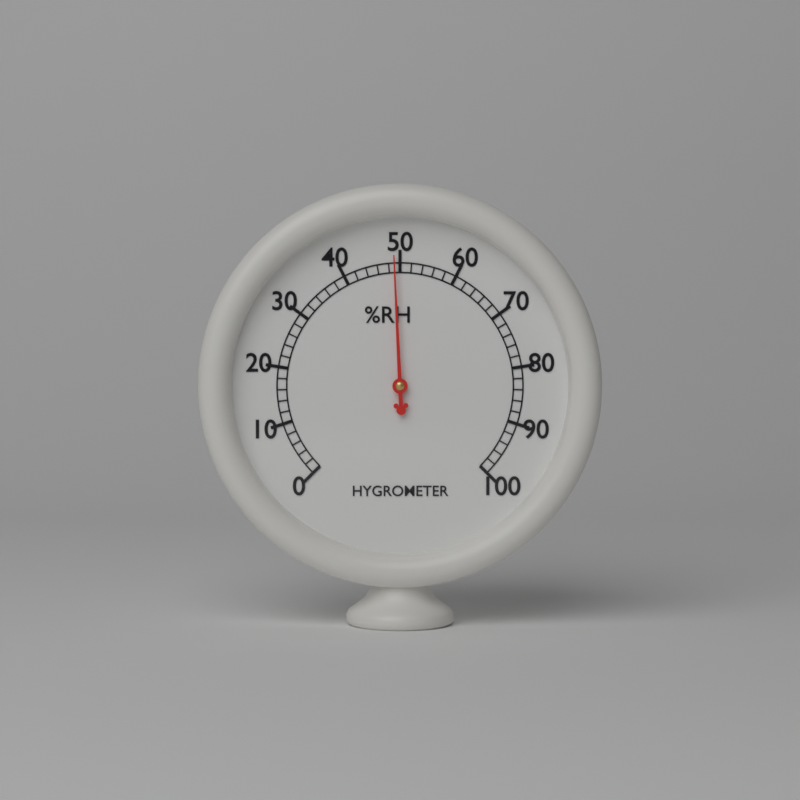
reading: 49 %RH
